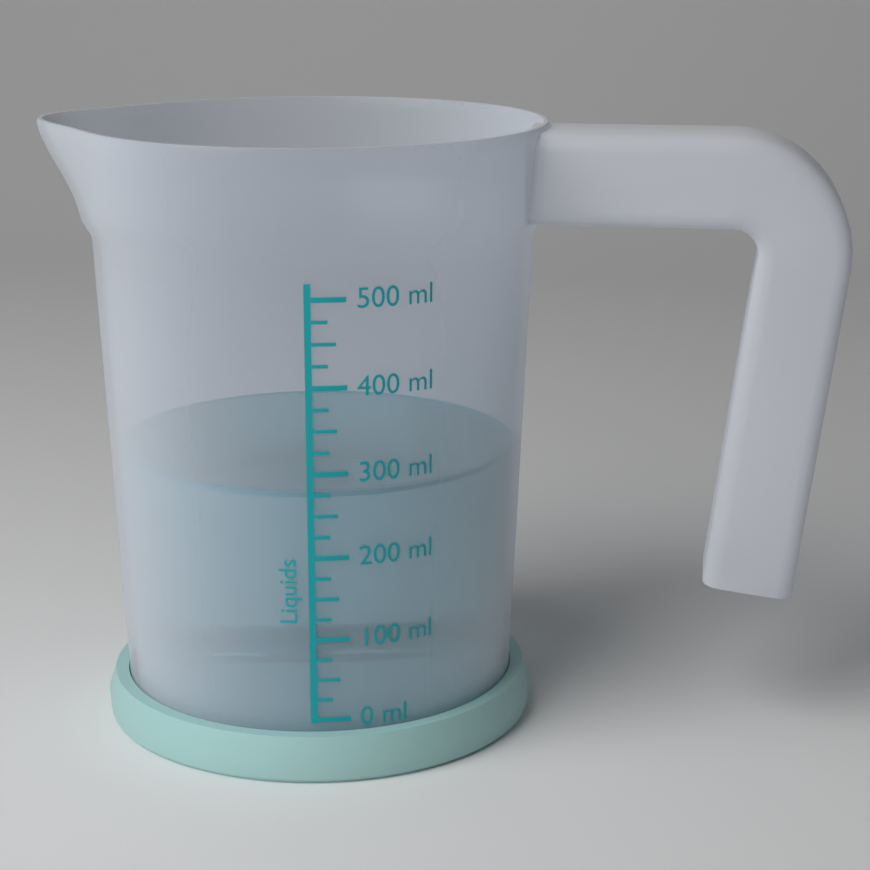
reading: 275 ml
